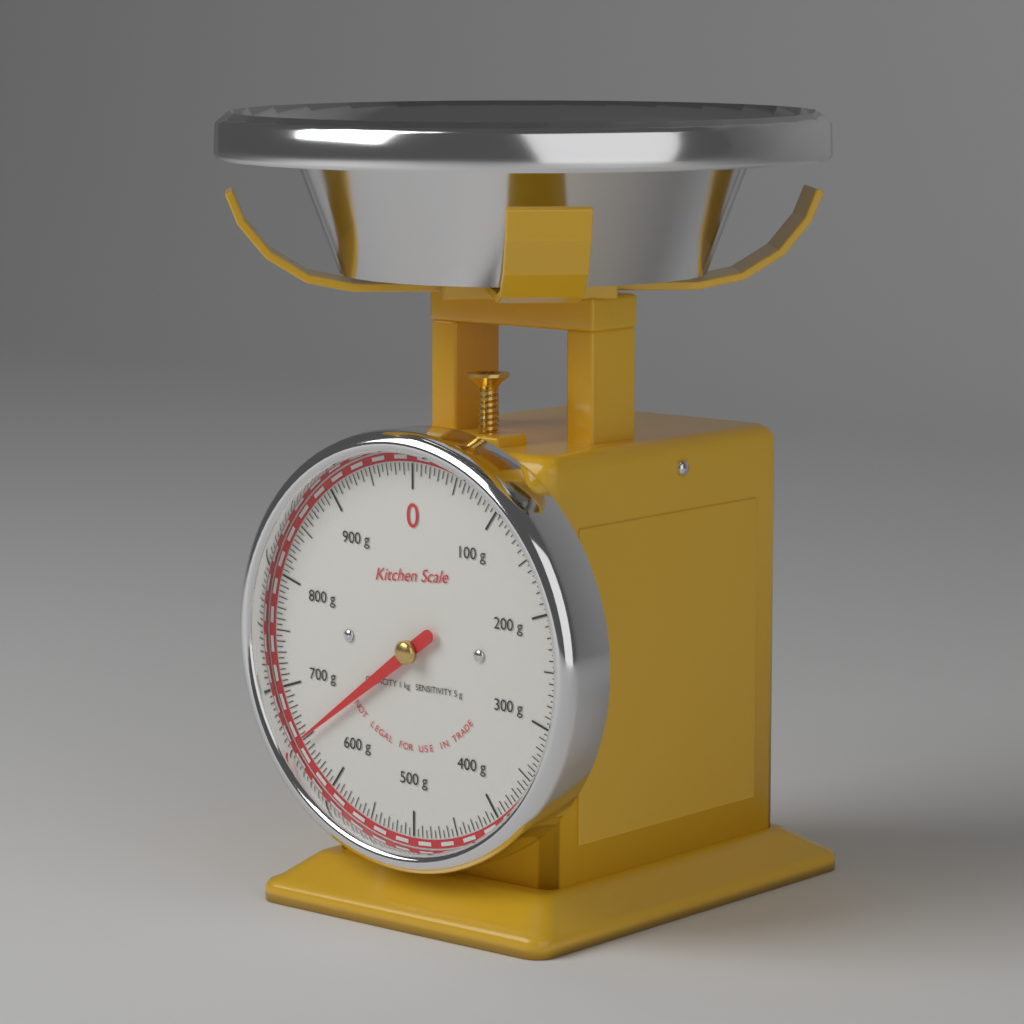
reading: 650 g
